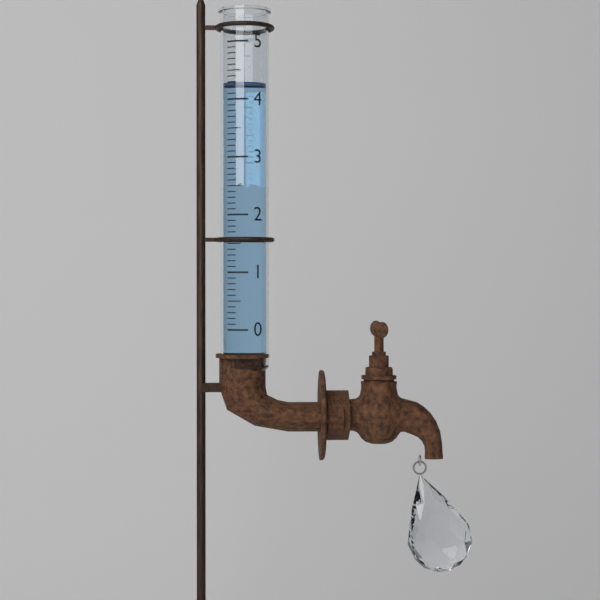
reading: 4.3 (no unit)
